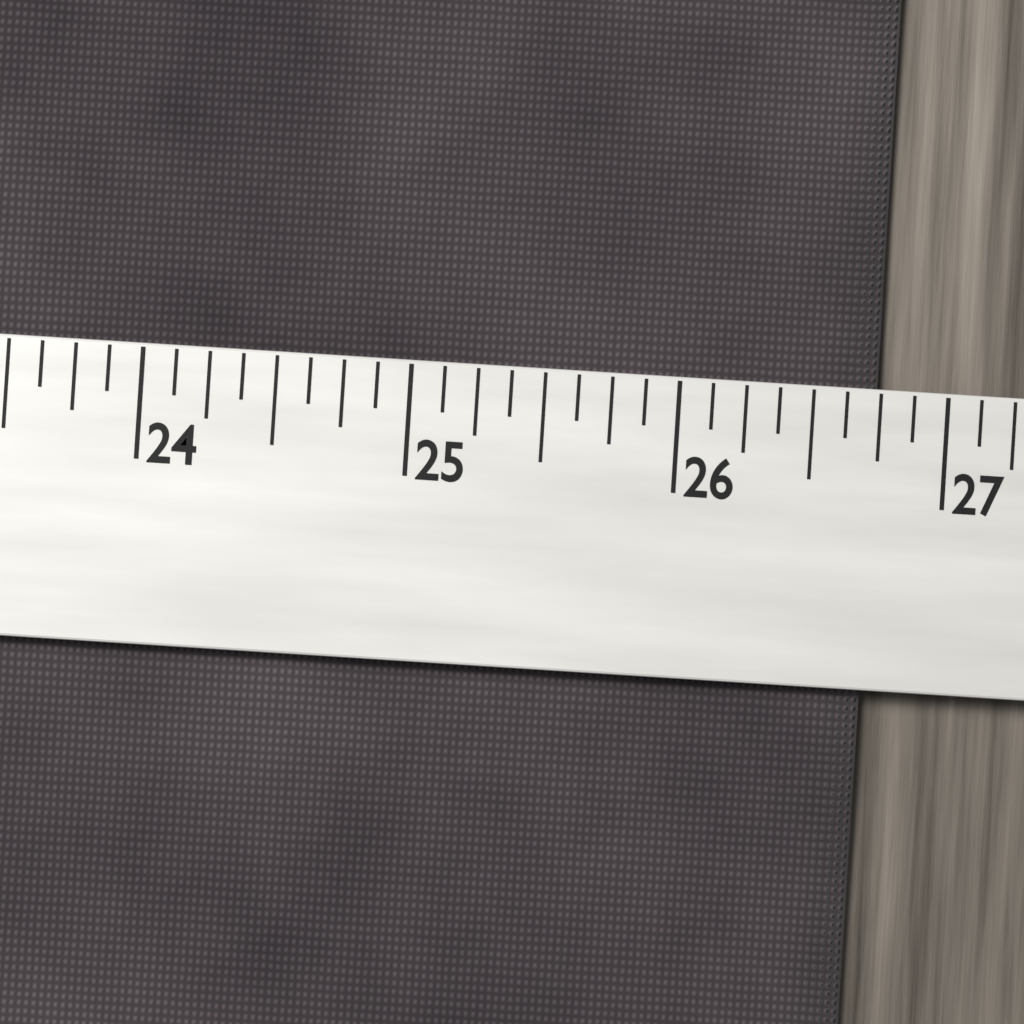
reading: 26.750 (no unit)
